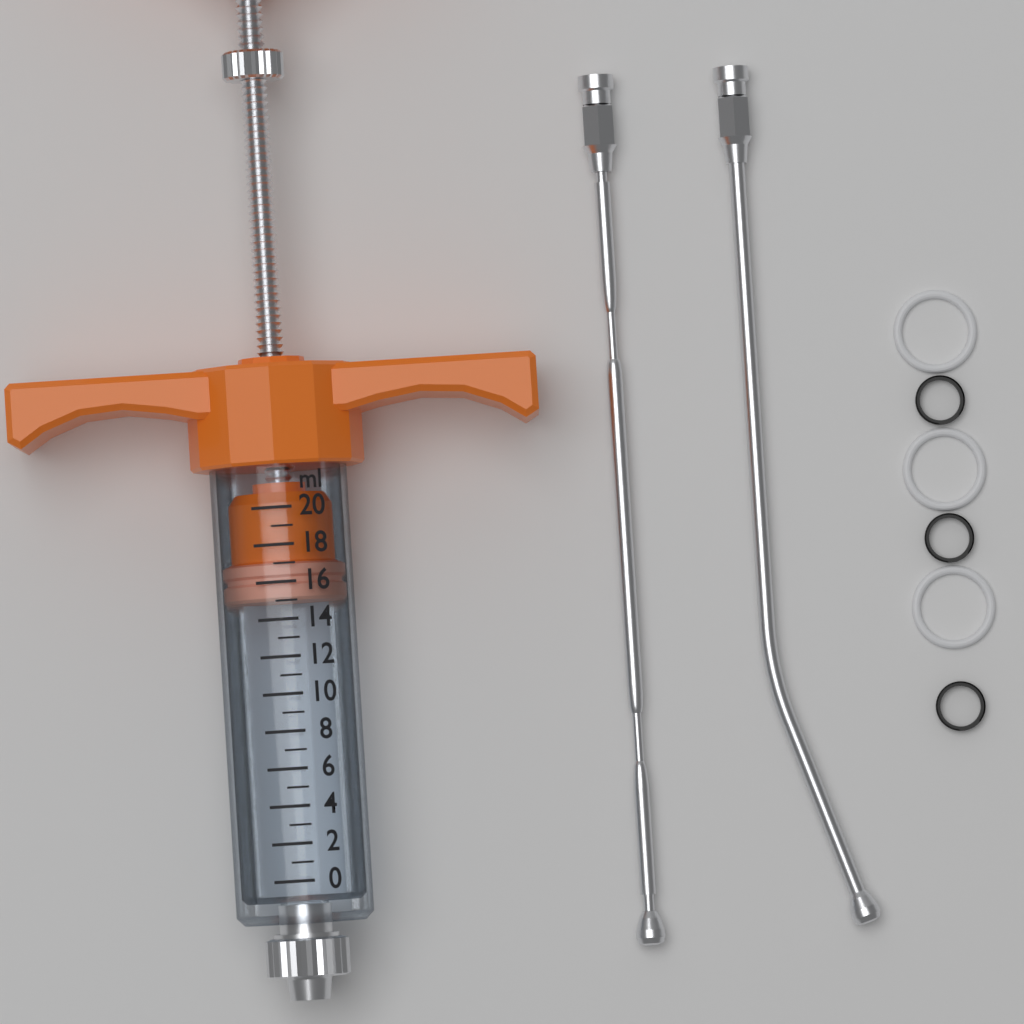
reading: 15 ml
